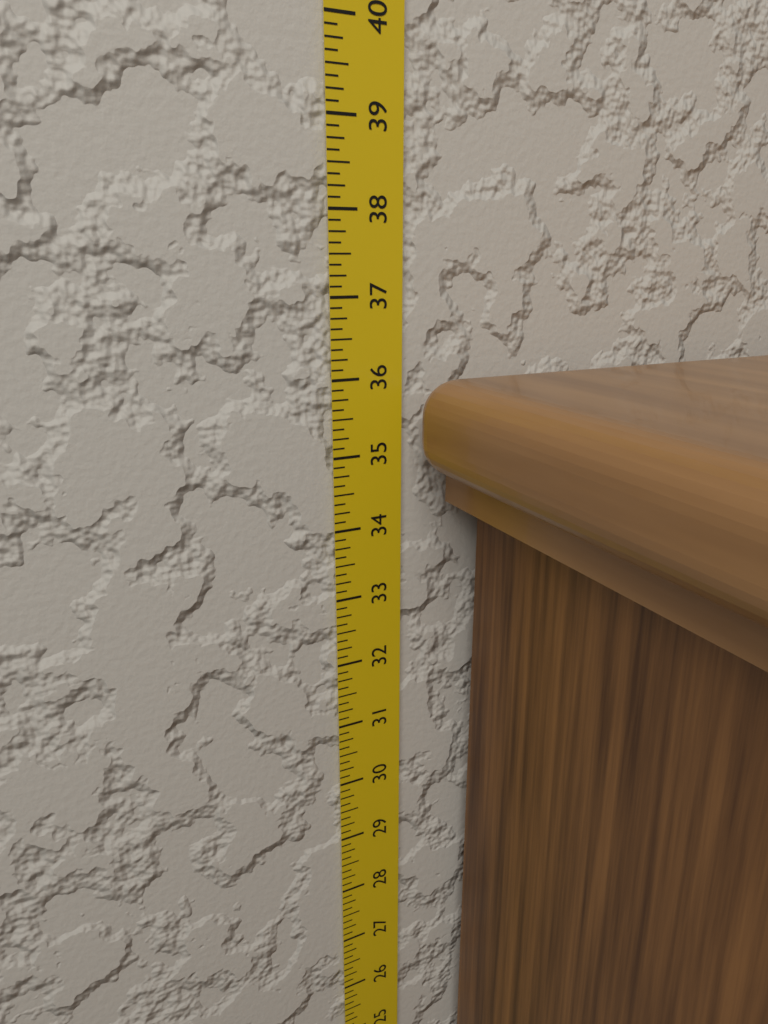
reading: 36.000 in
